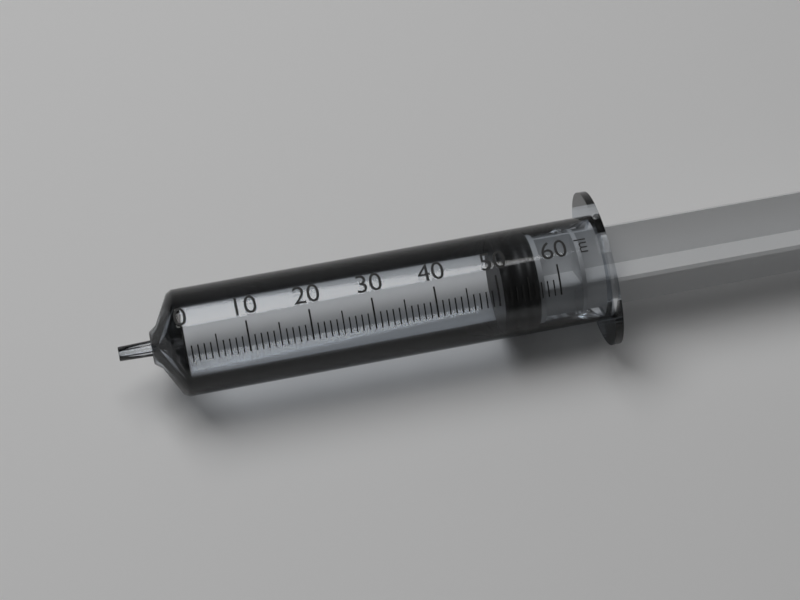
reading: 51 ml
